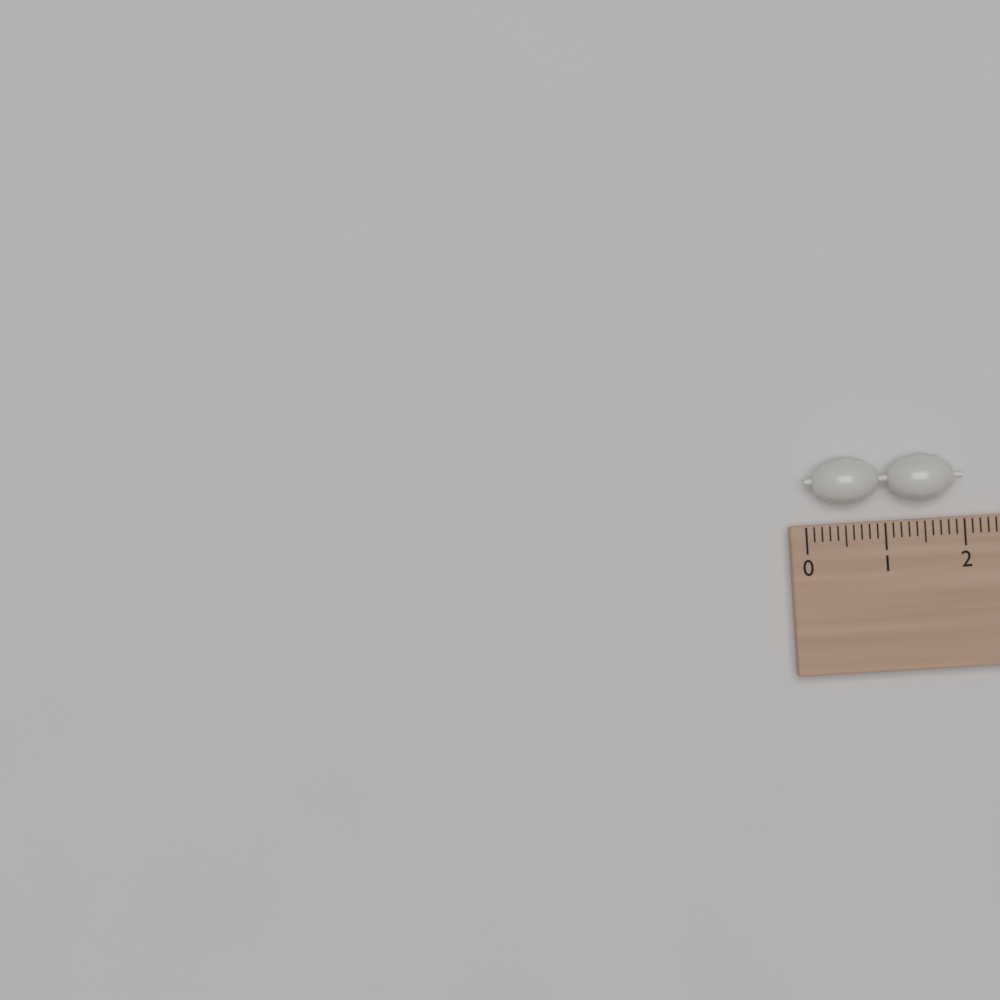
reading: 2.0 (no unit)
